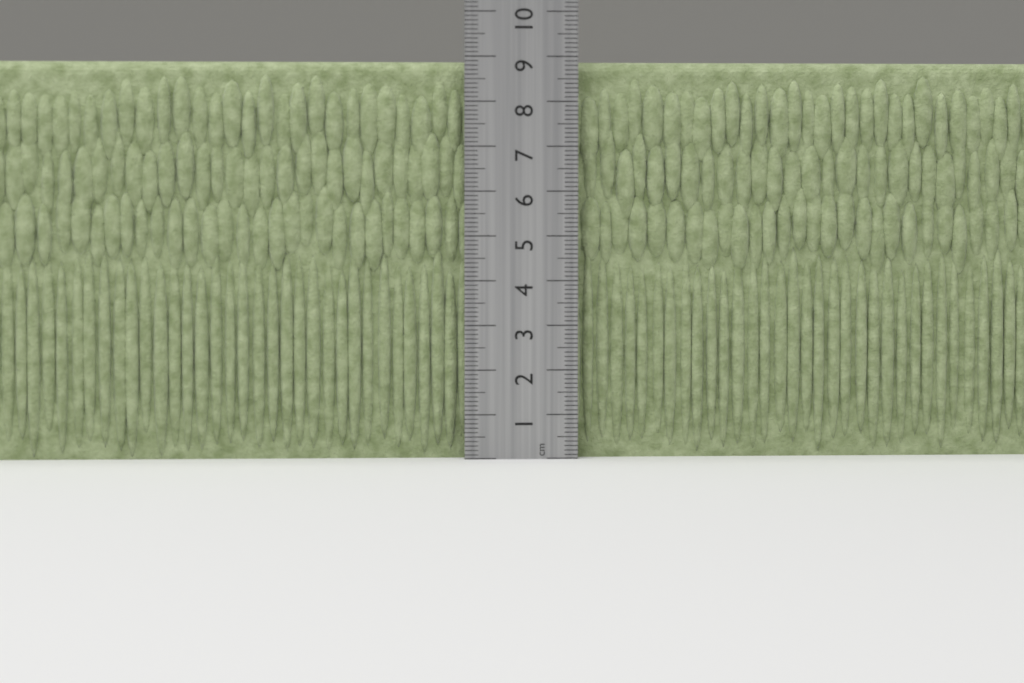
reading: 8.9 cm
